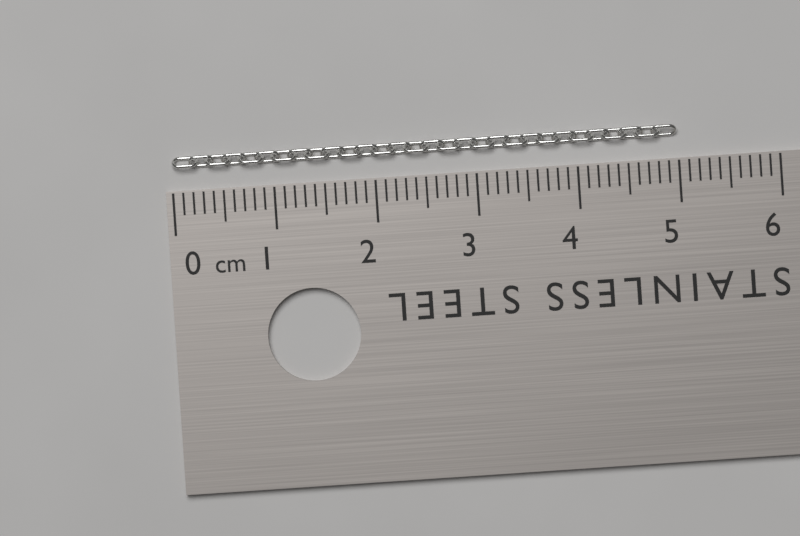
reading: 5.0 cm
